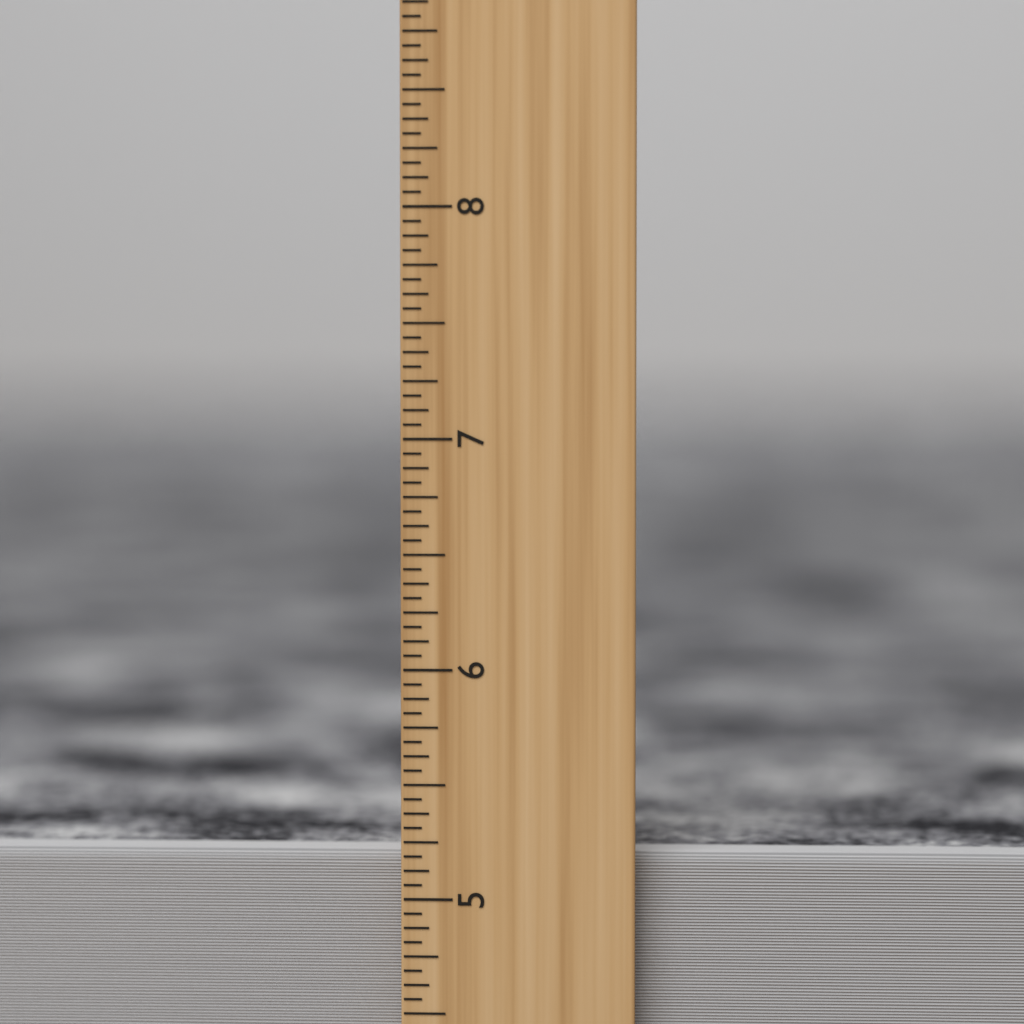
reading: 5.1875 inch
